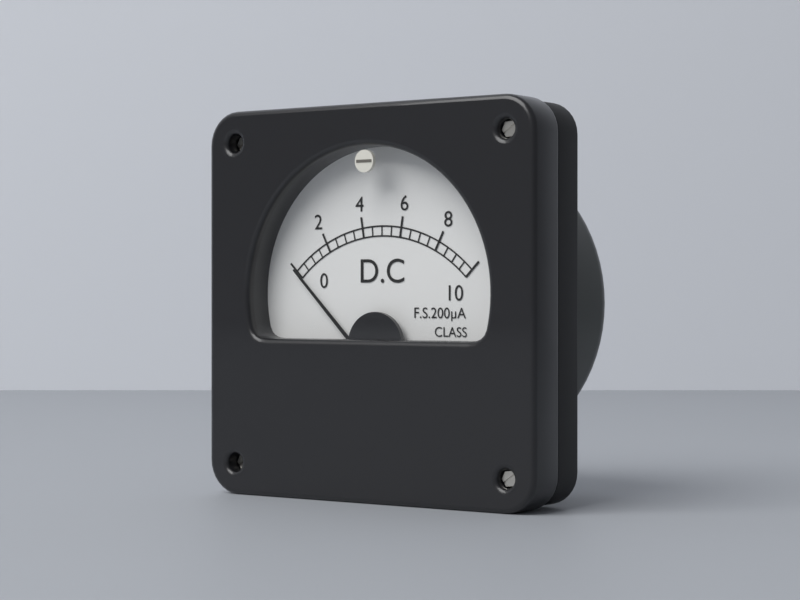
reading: 0.0 µA
